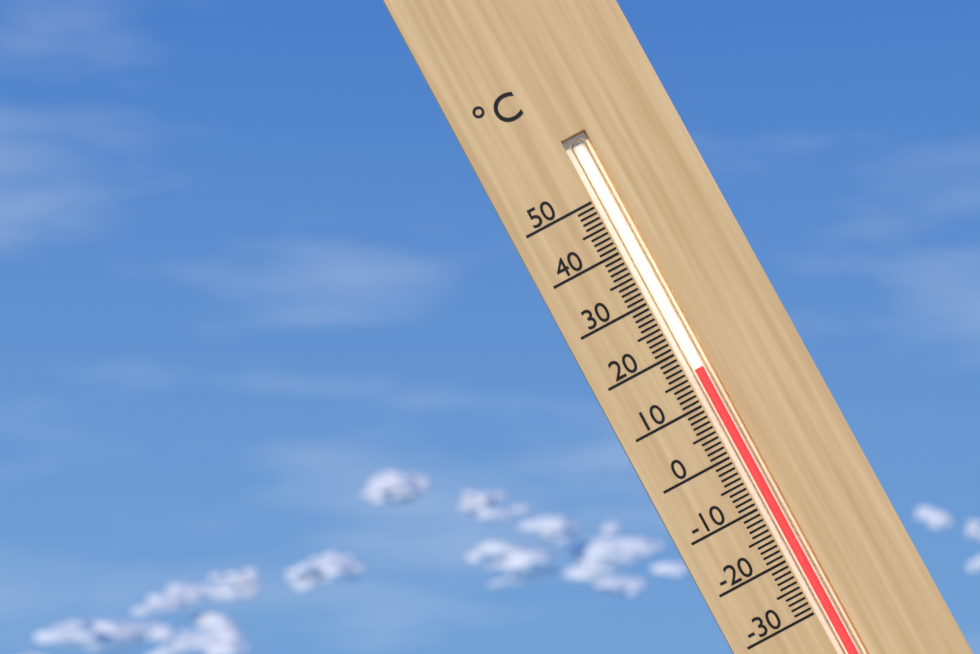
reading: 16 °C
